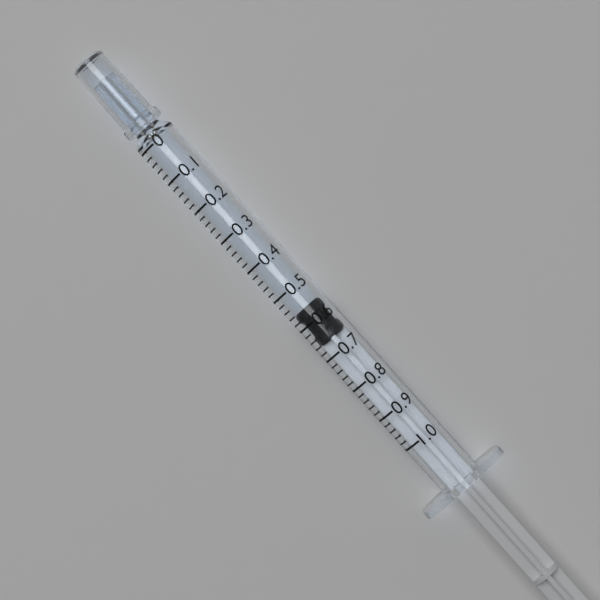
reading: 0.56 (no unit)
